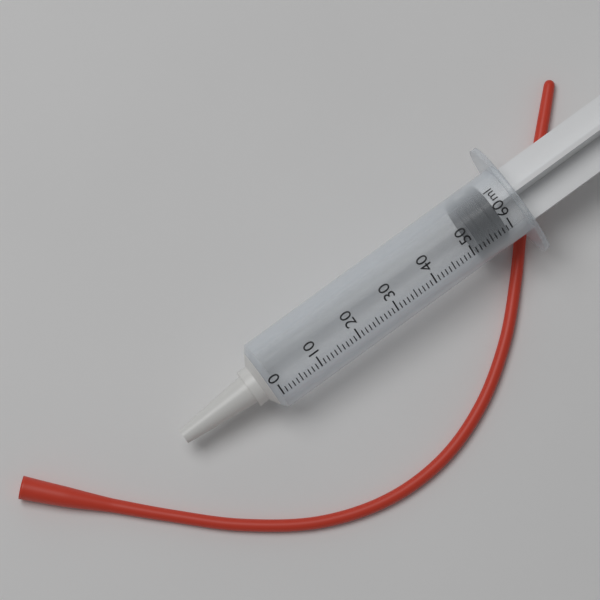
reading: 52 ml
